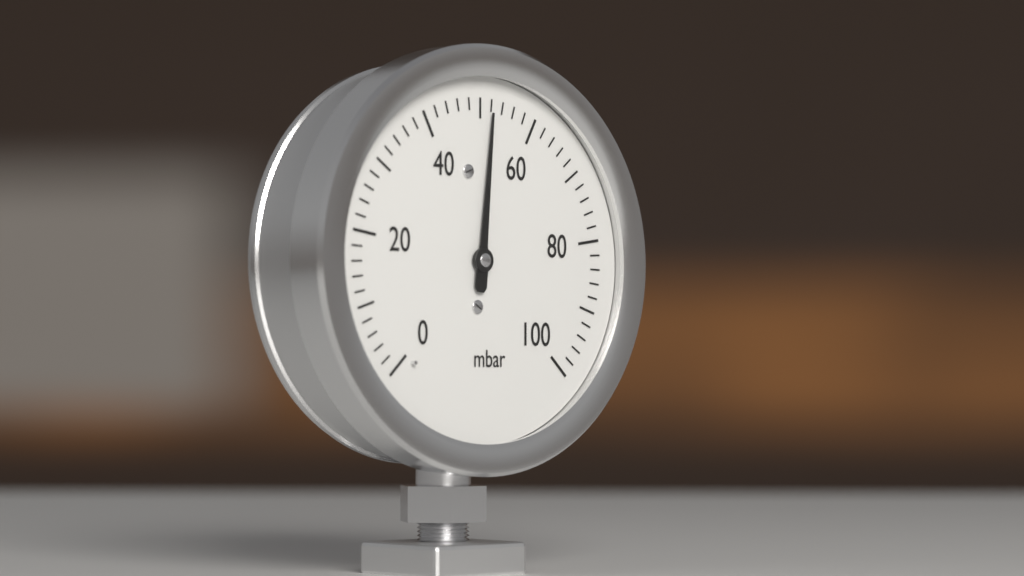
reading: 52 mbar
